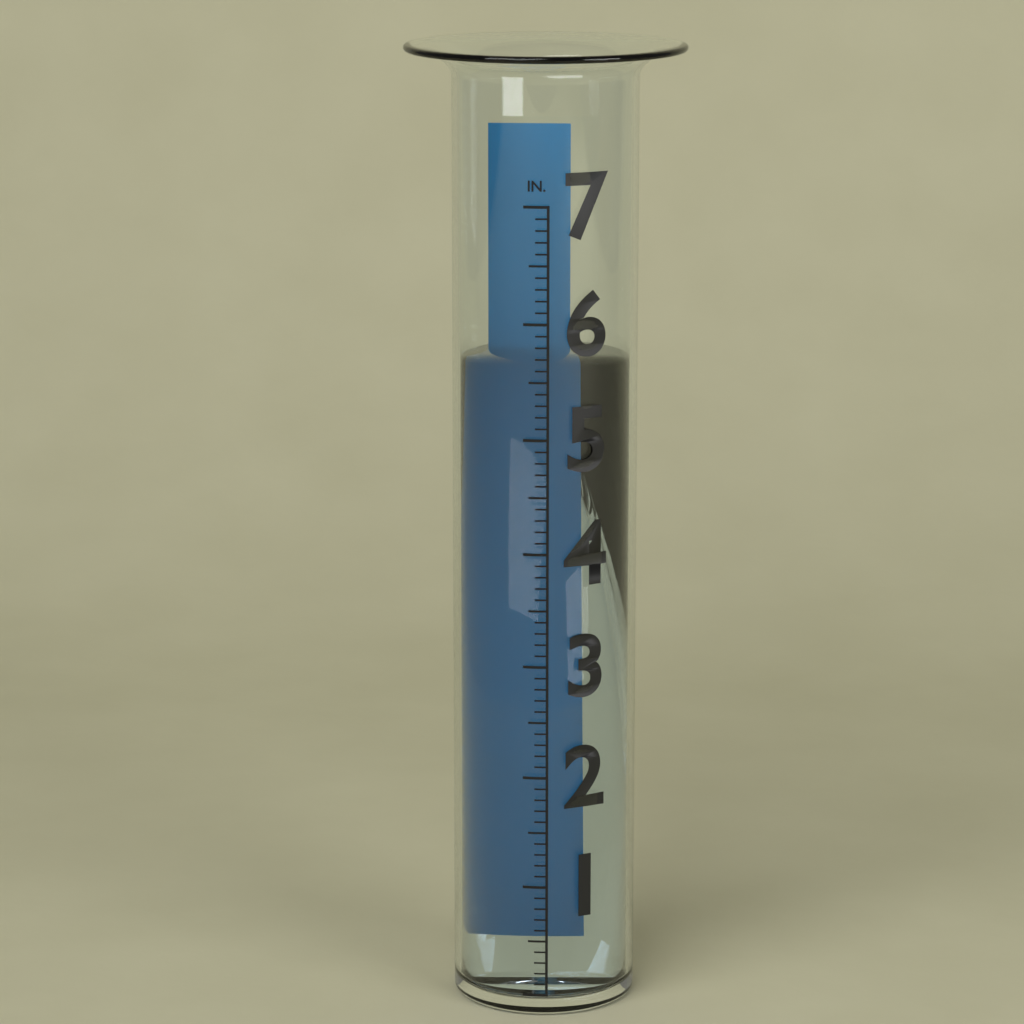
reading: 5.6 in
